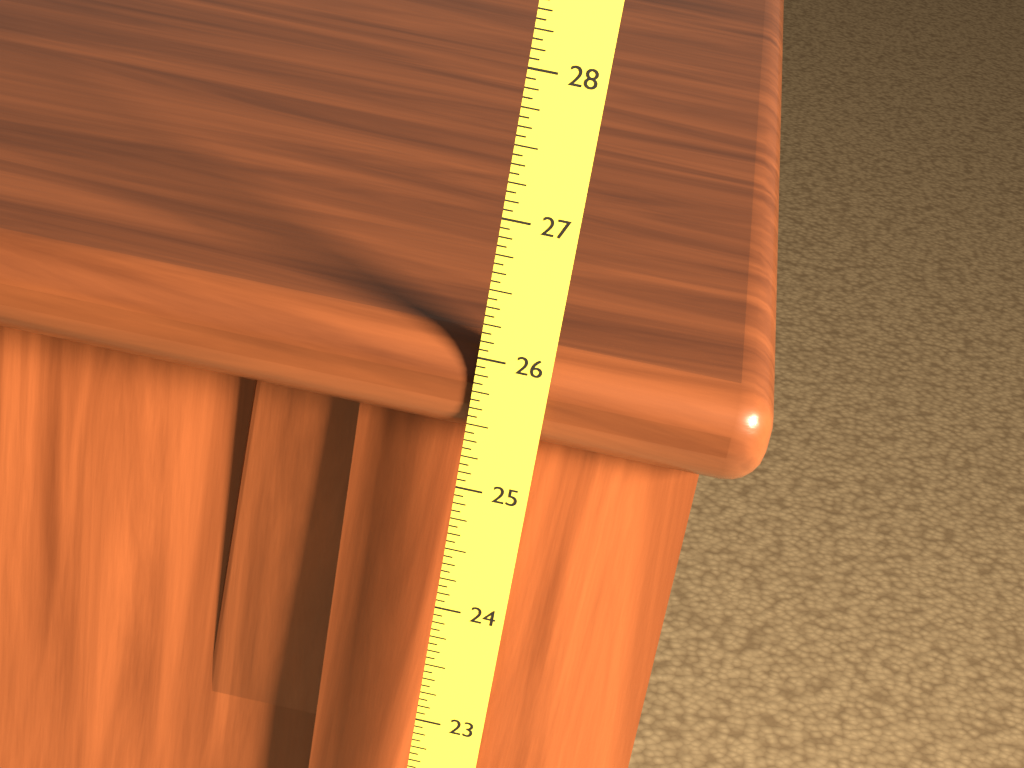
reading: 26.0625 (no unit)
